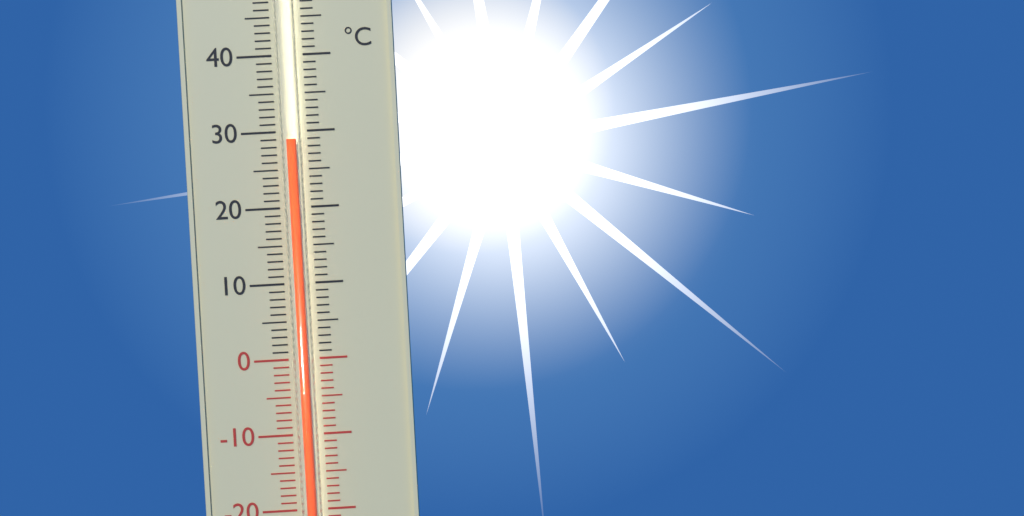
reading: 29 °C
